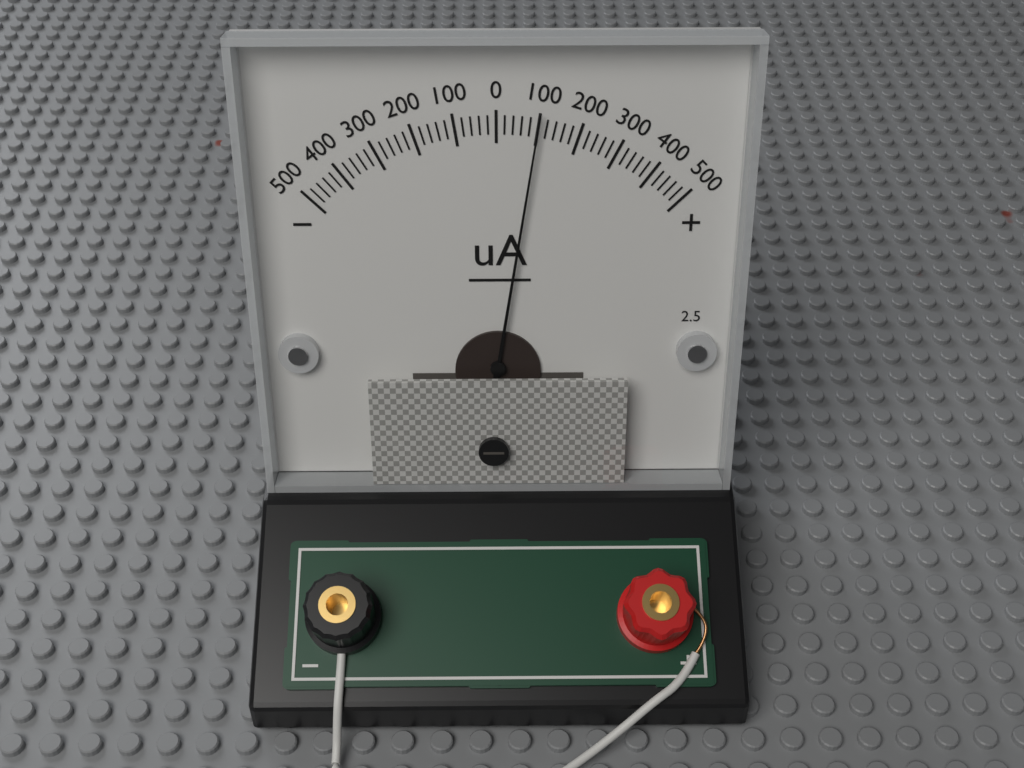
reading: 100 uA
